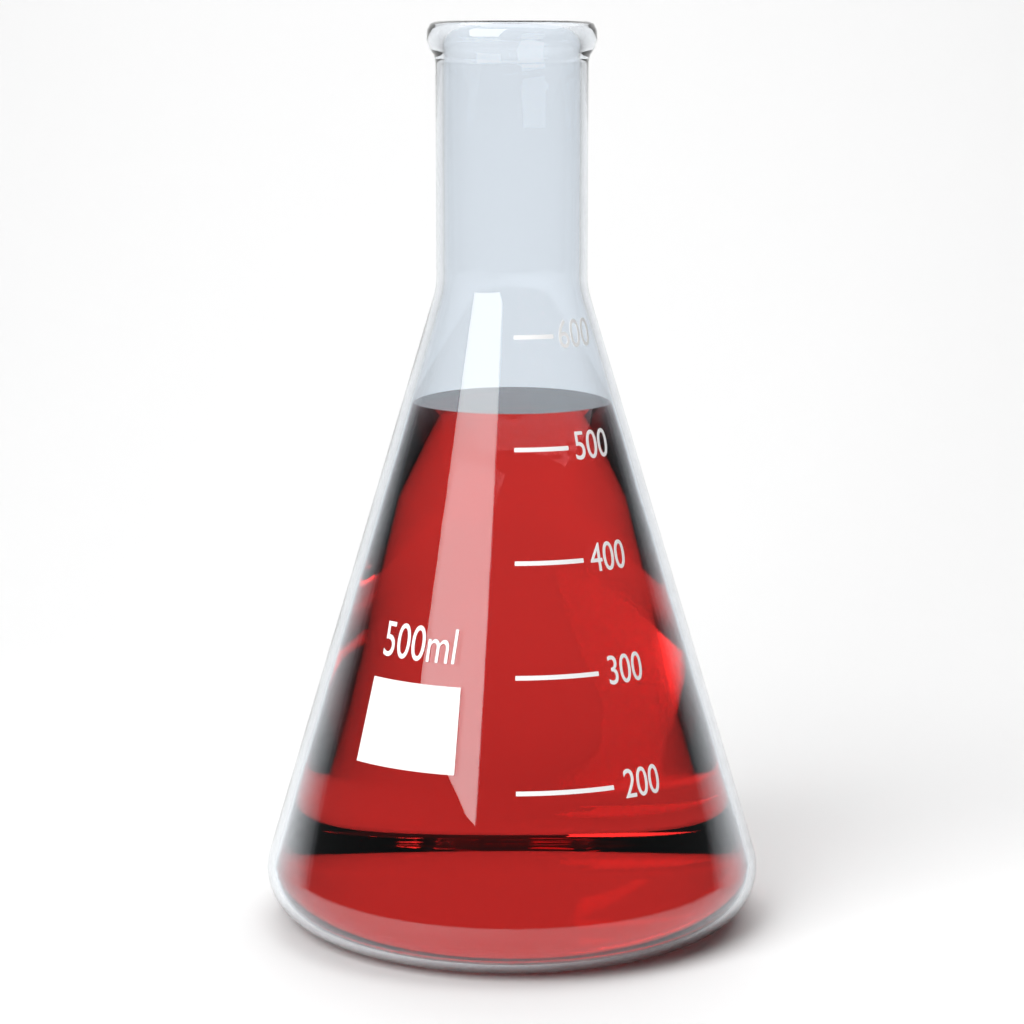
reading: 530 ml
